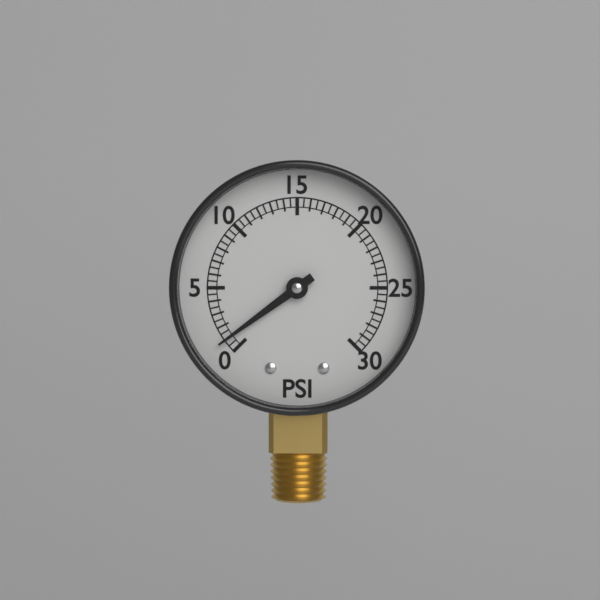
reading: 1.0 psi
